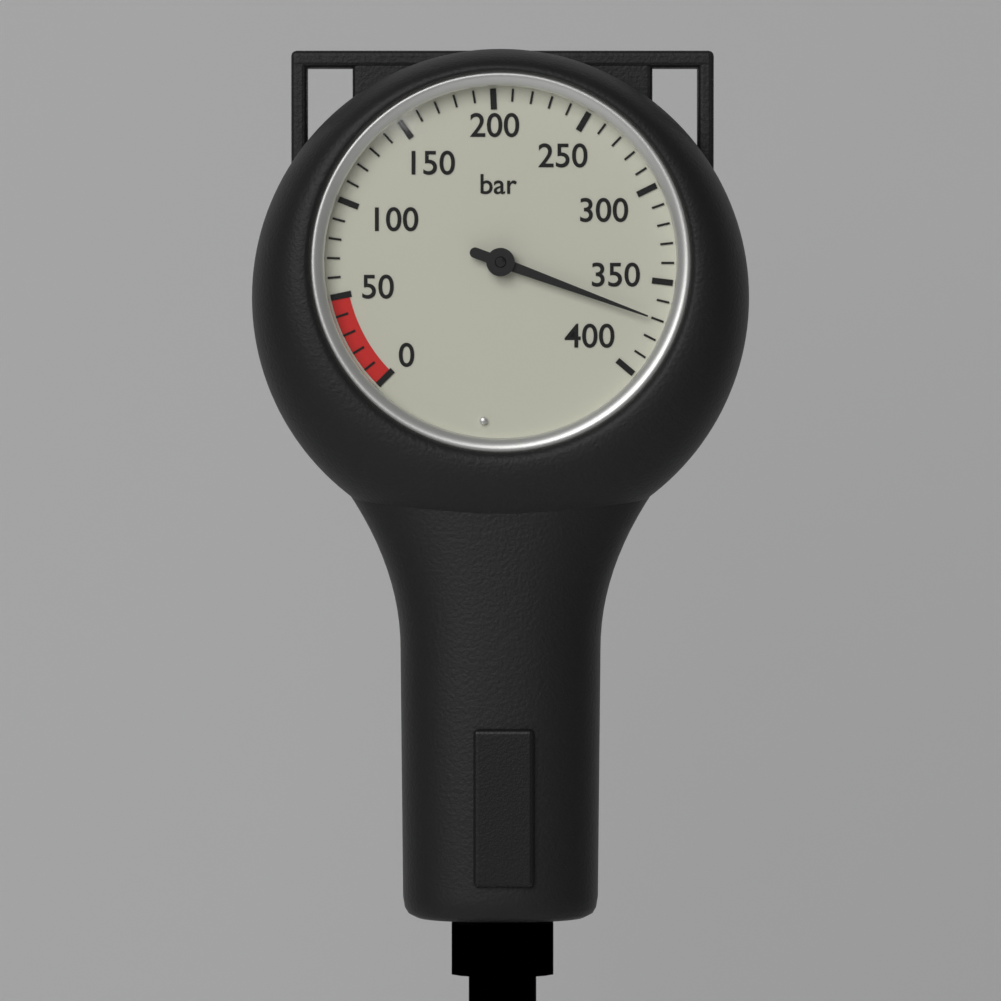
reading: 370 bar
